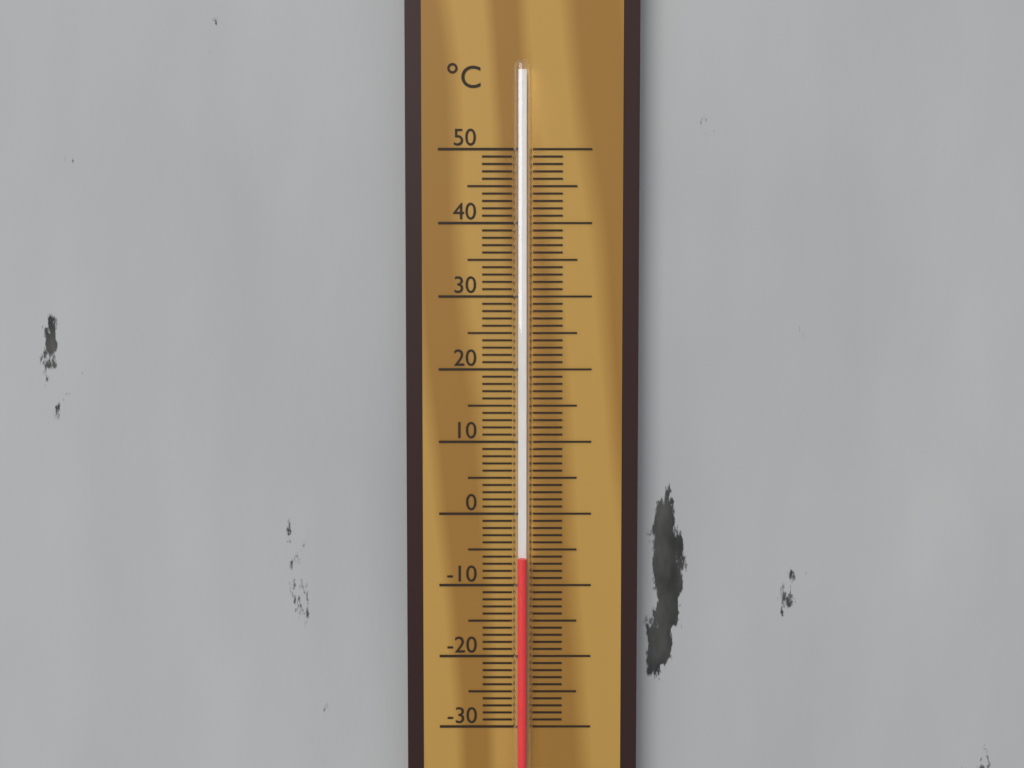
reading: -6 °C
